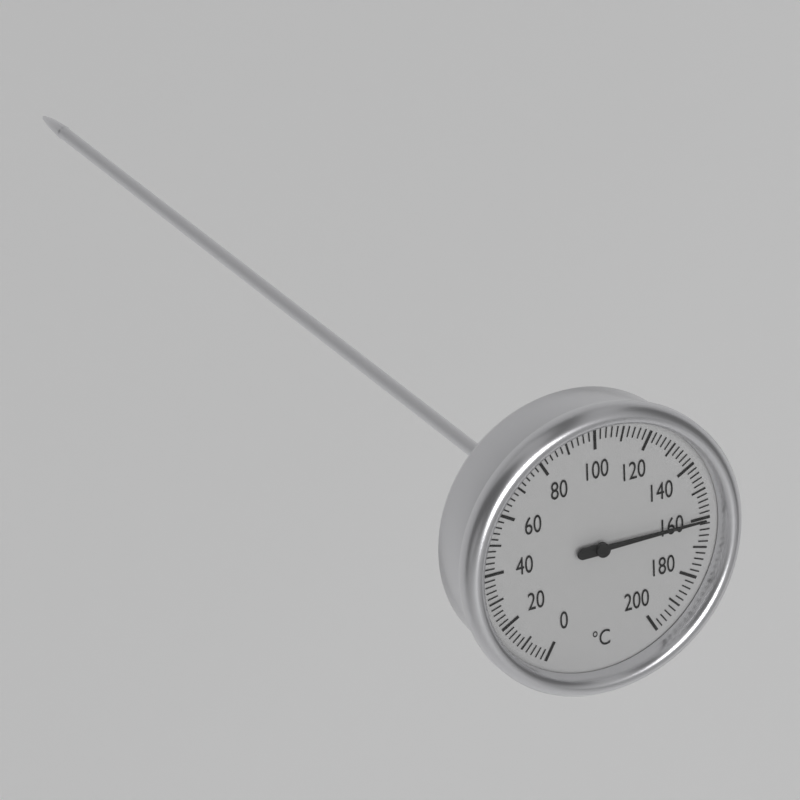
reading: 160 °C
